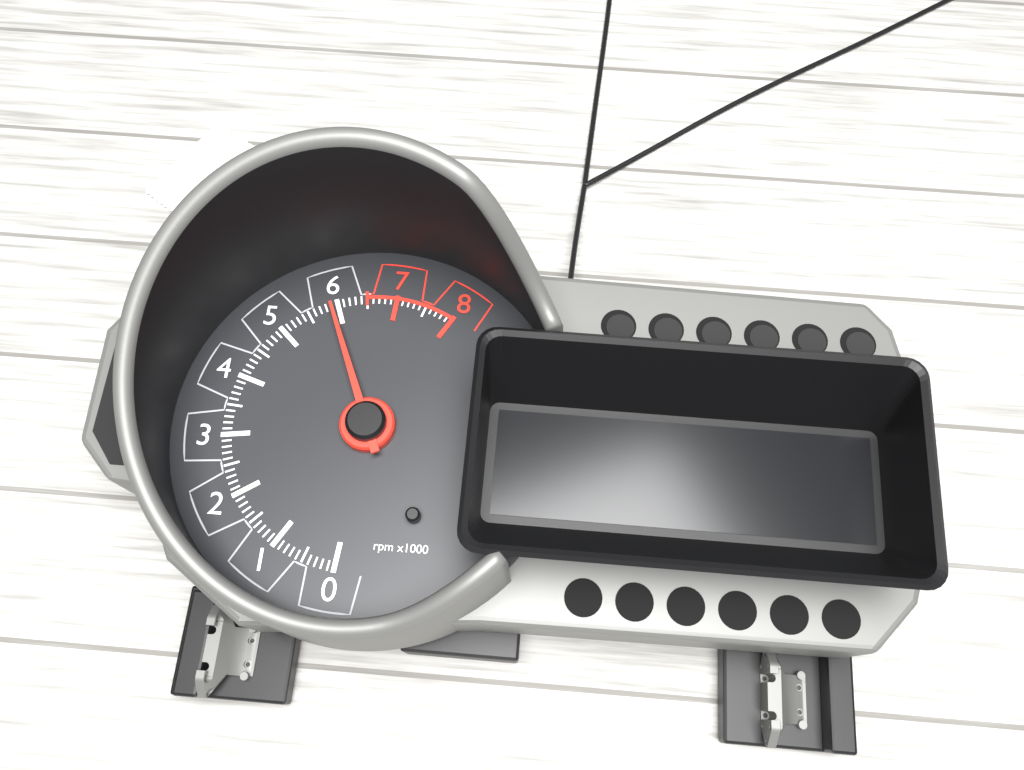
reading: 5900 rpm
